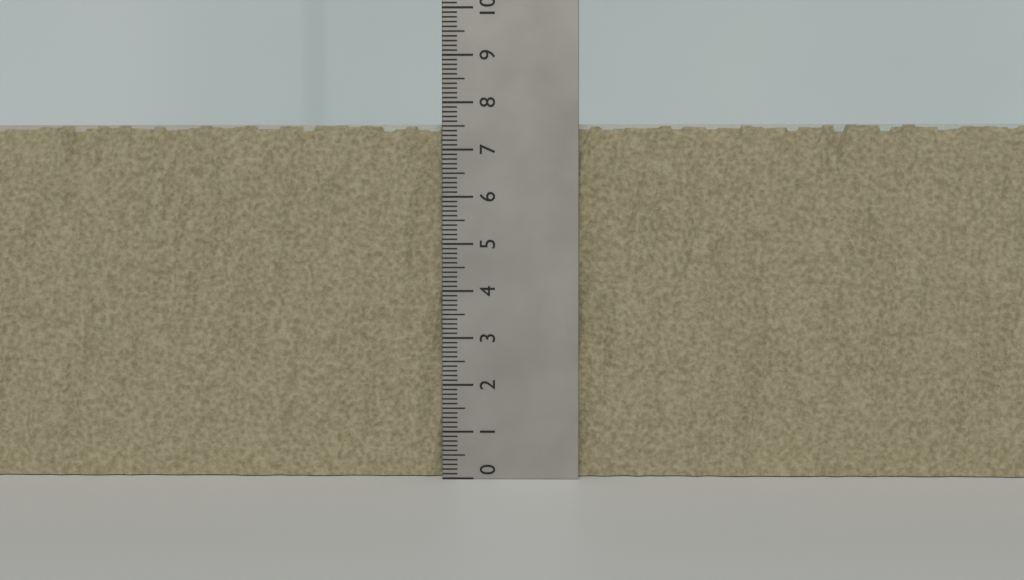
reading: 7.6 (no unit)
